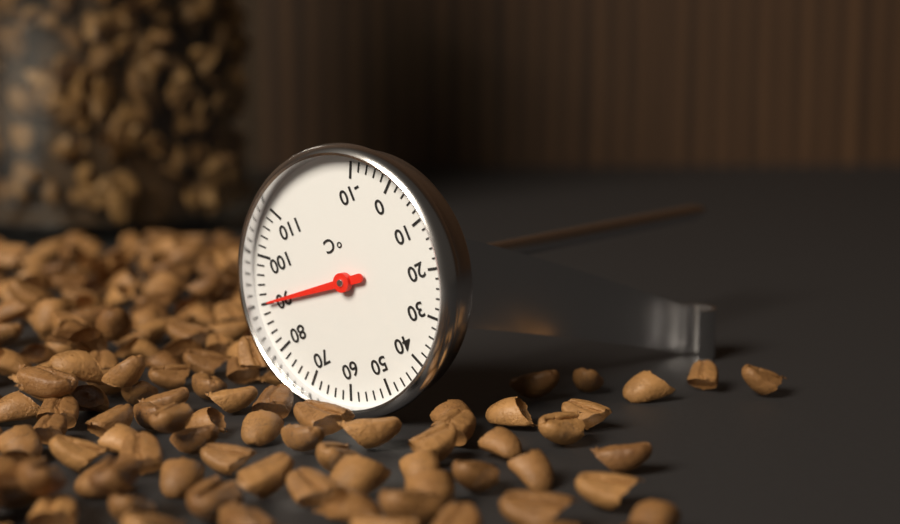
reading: 90 °C
